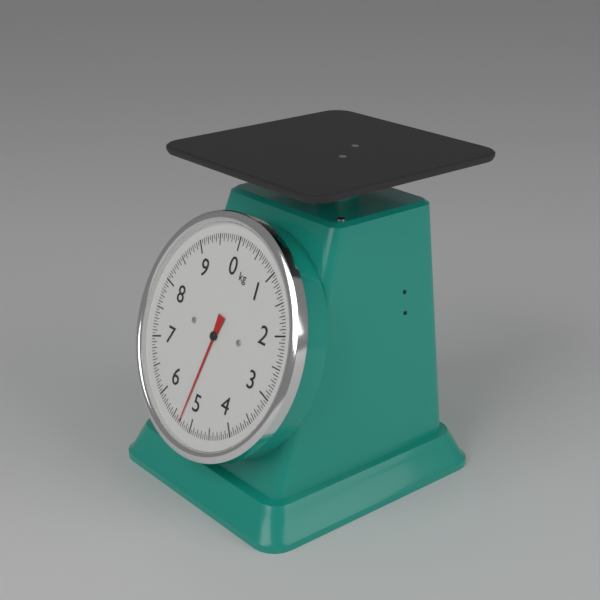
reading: 5.30 kg
